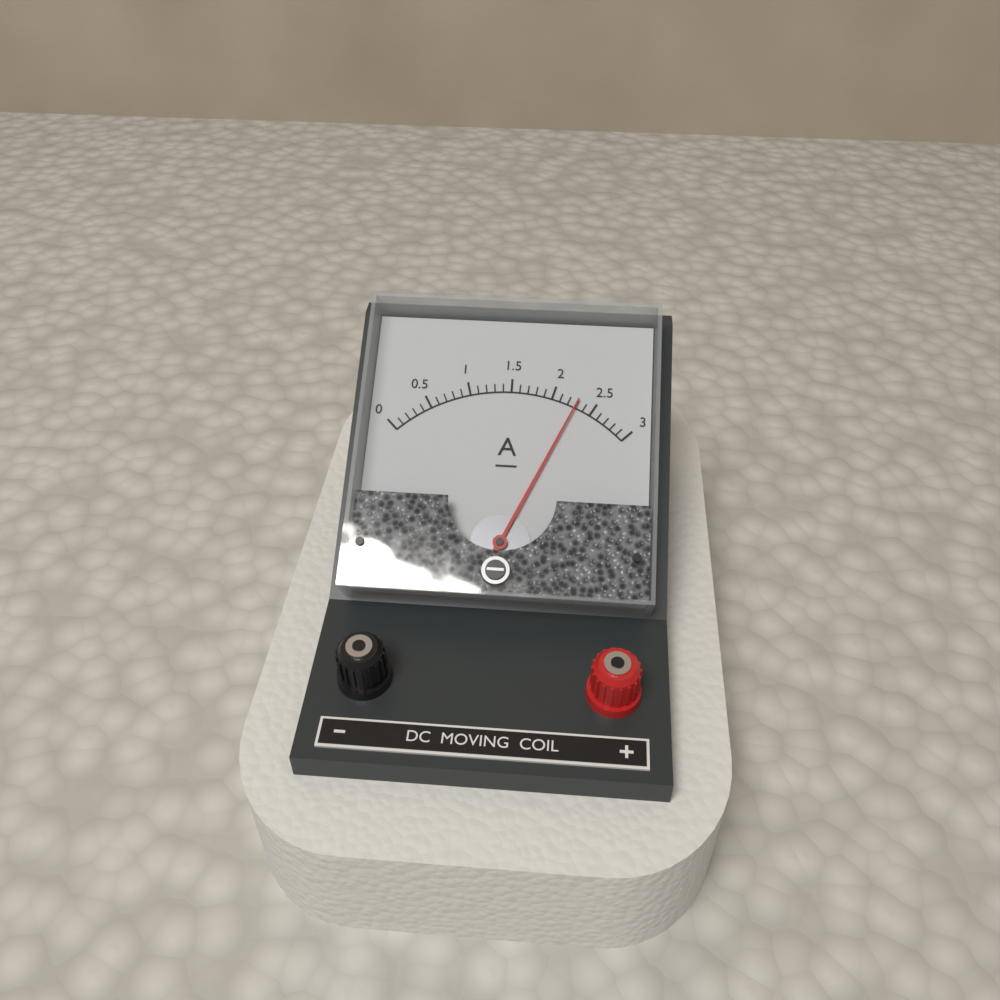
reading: 2.3 A
